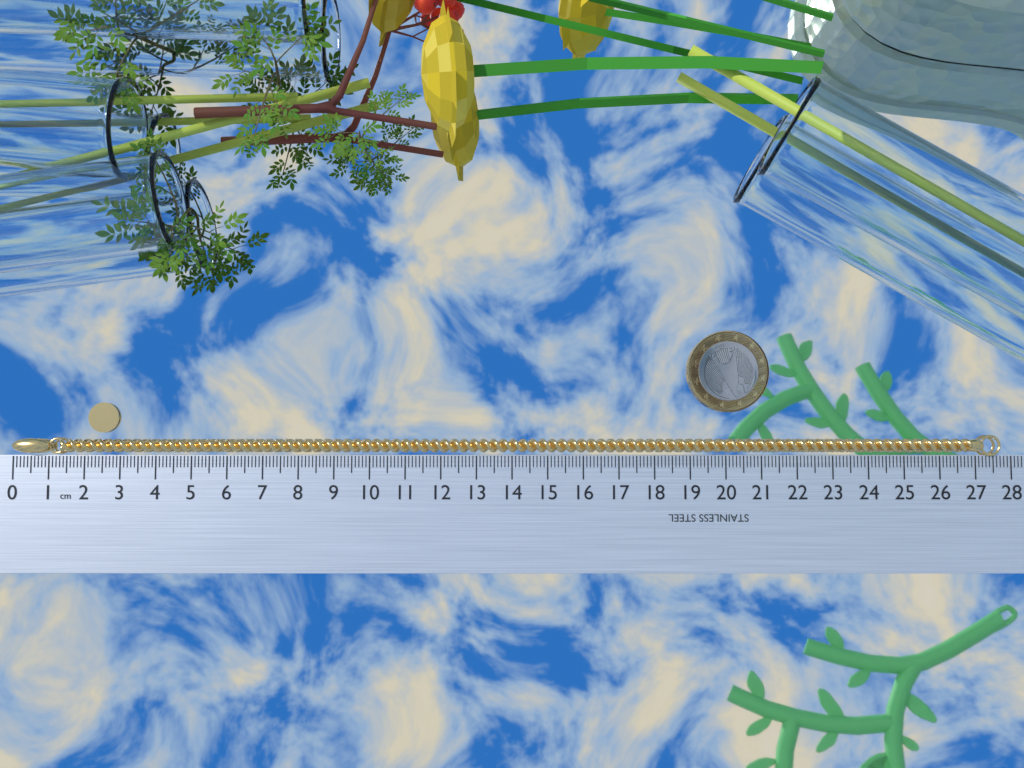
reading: 27.7 cm
